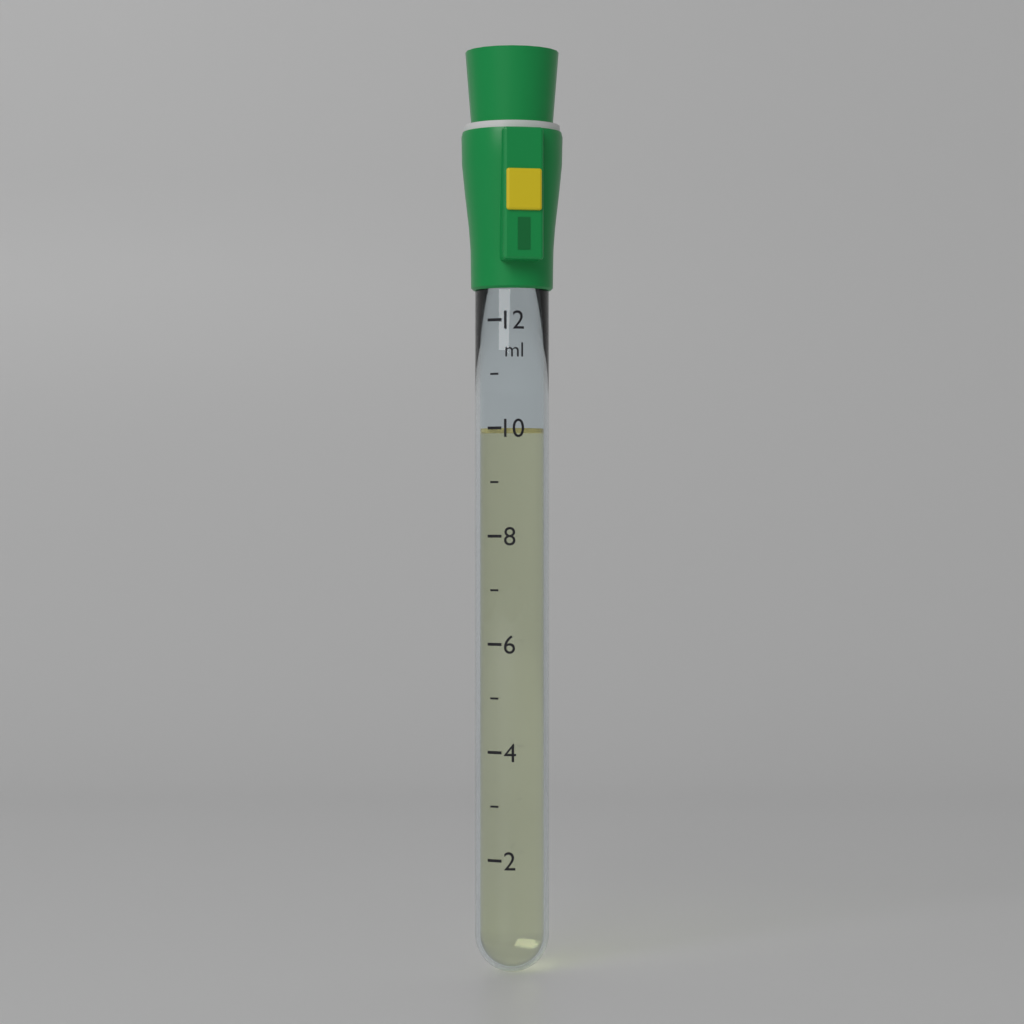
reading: 10 ml
